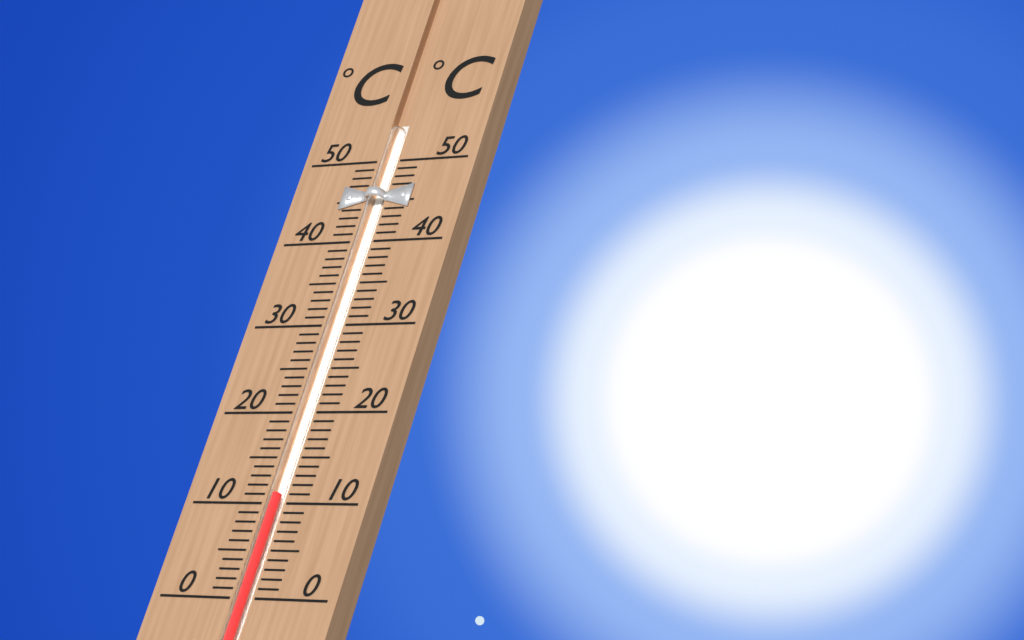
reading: 11 °C
